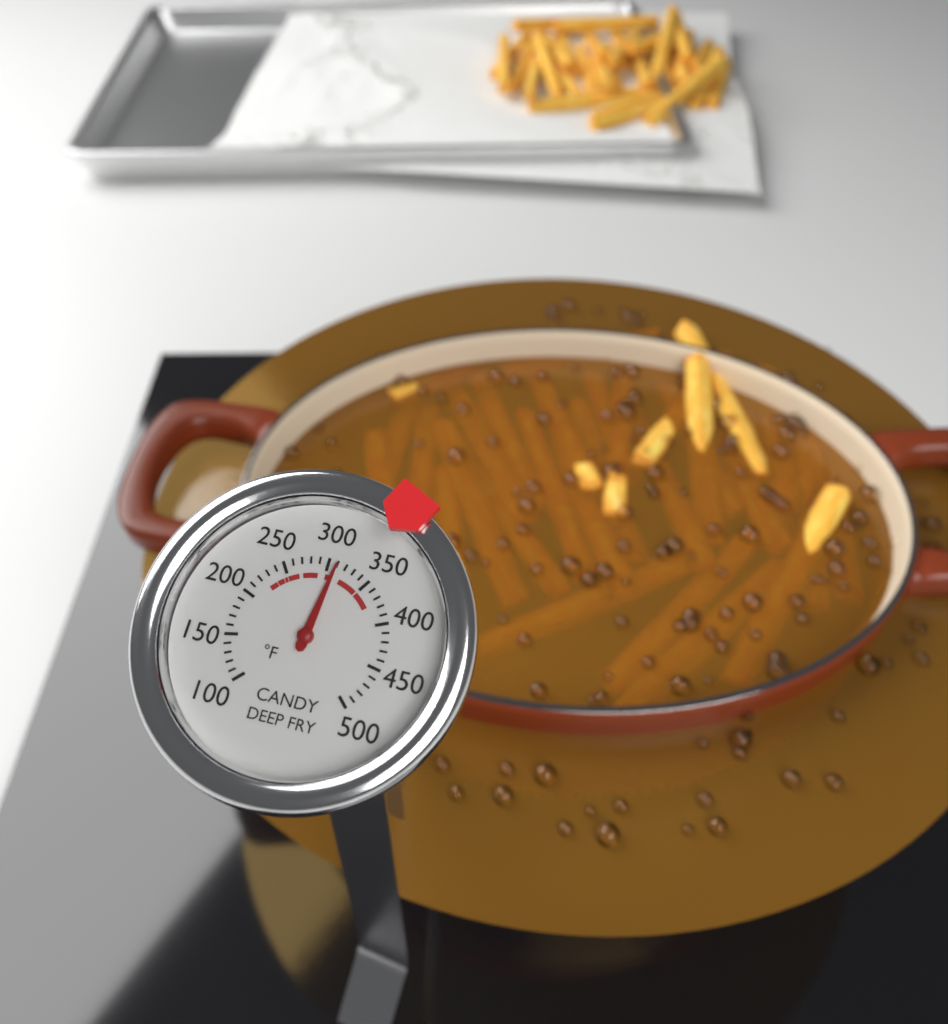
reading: 310 °F
